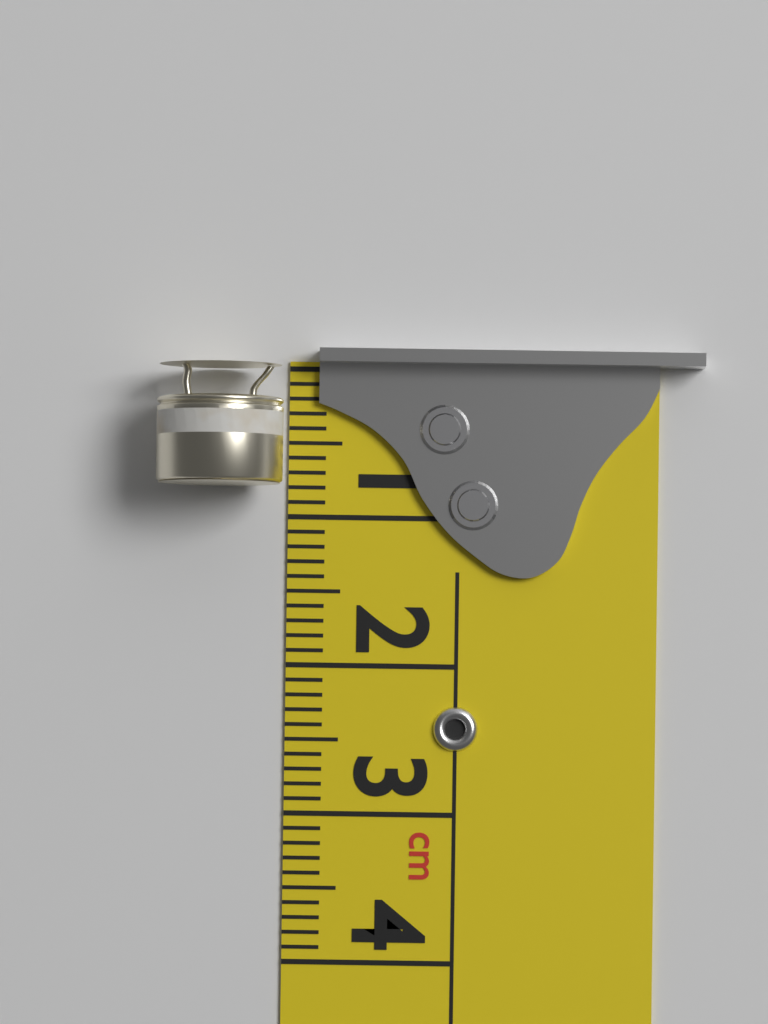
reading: 0.8 cm
